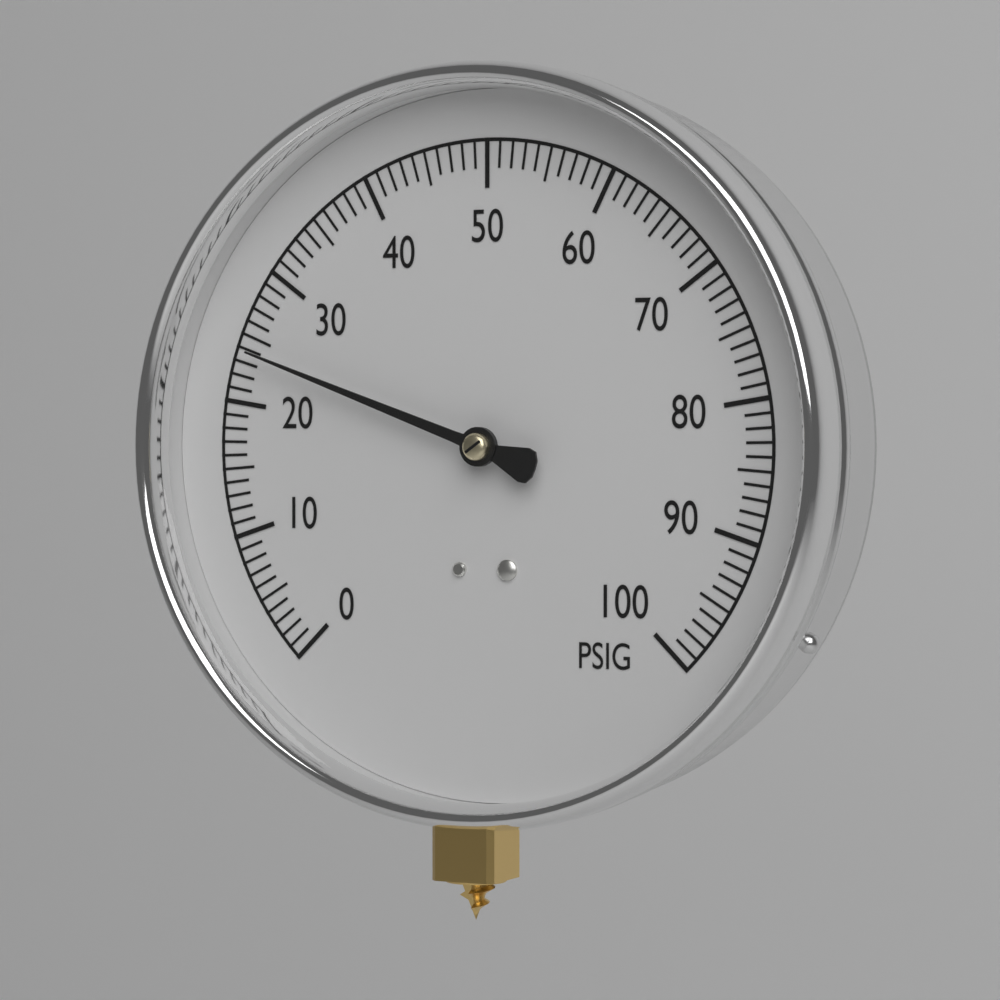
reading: 24 PSIG
